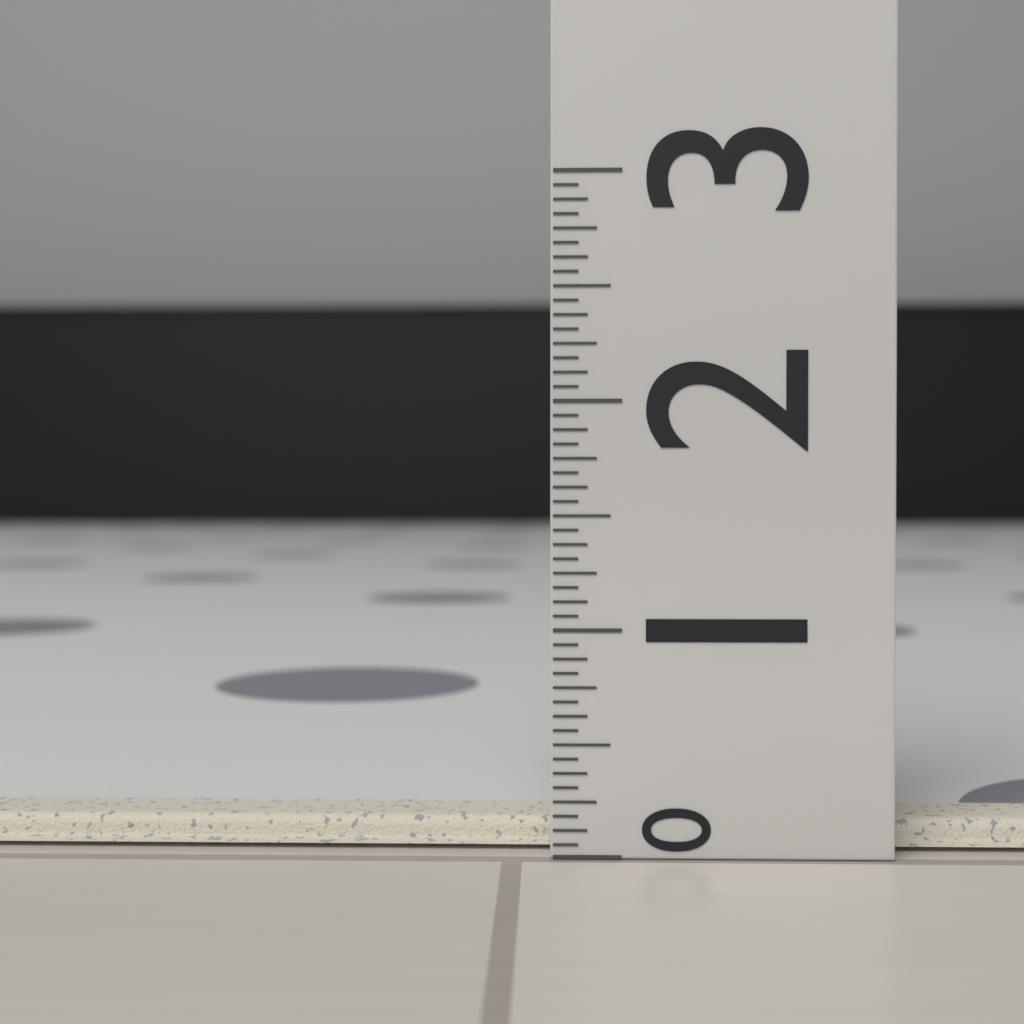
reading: 0.1250 (no unit)
